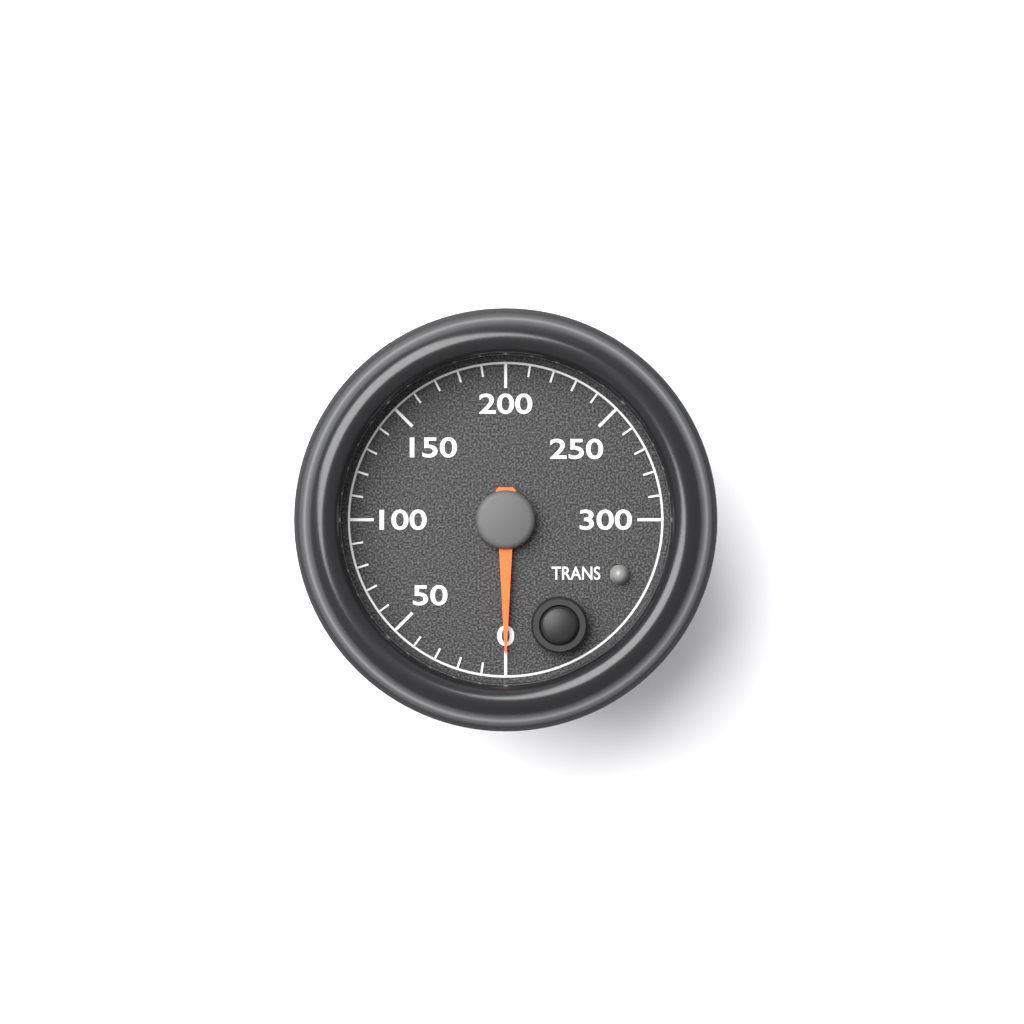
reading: 0 (no unit)
